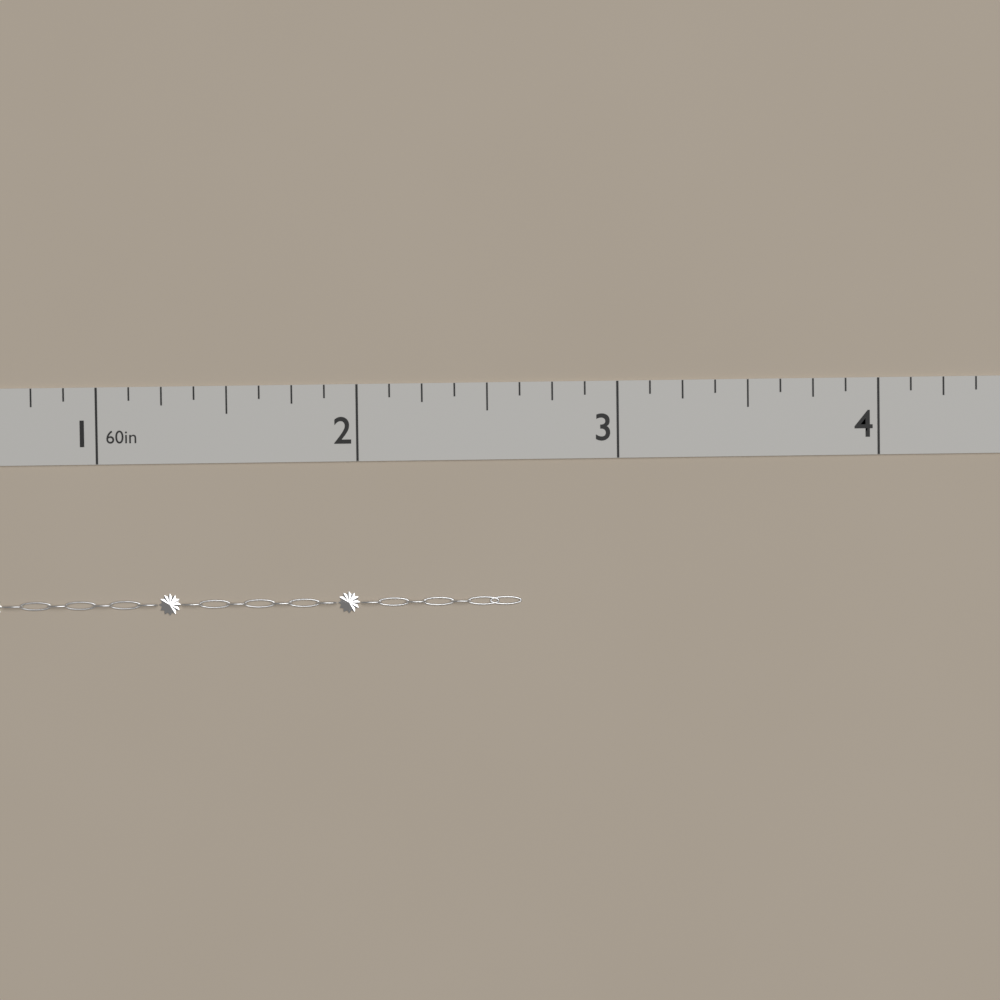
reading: 2.625 in
